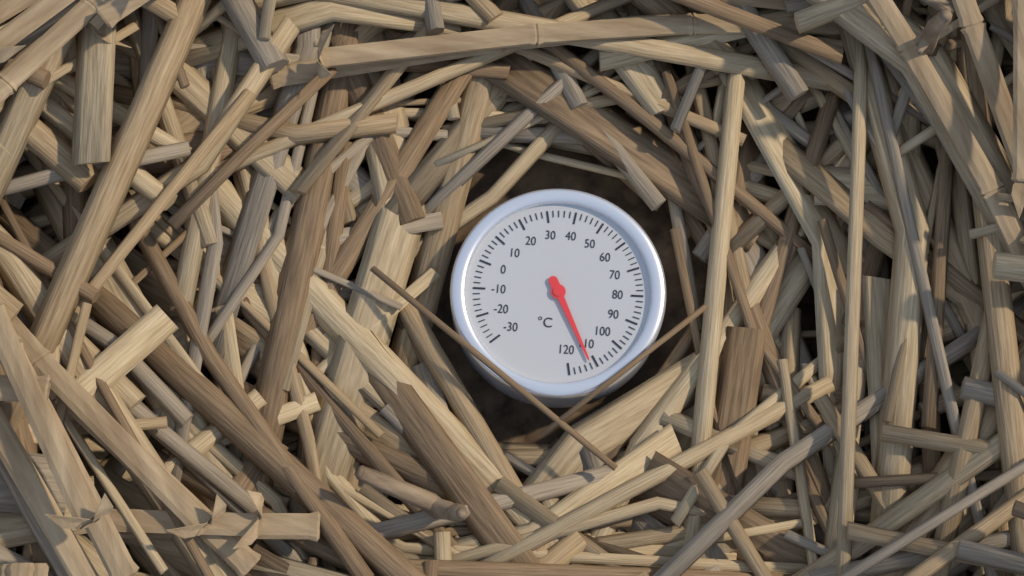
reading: 112 °C
